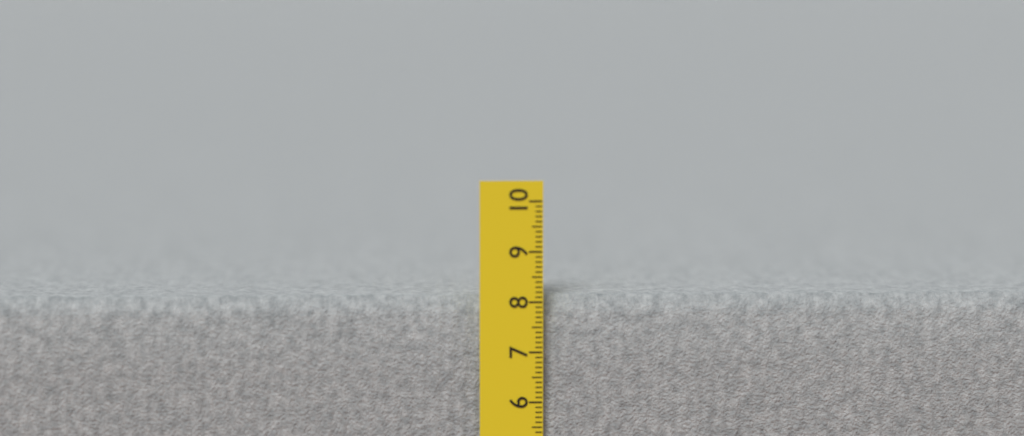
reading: 8.1 cm
